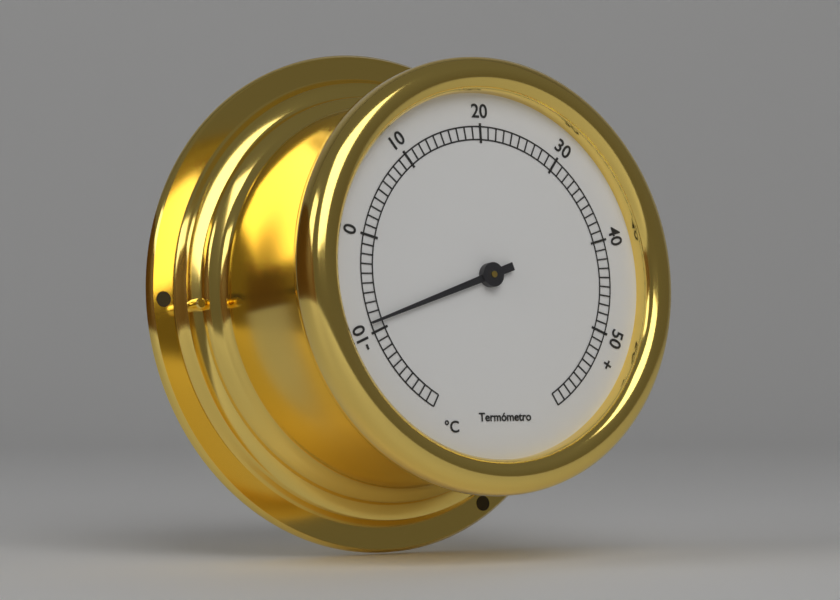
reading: -9 °C
